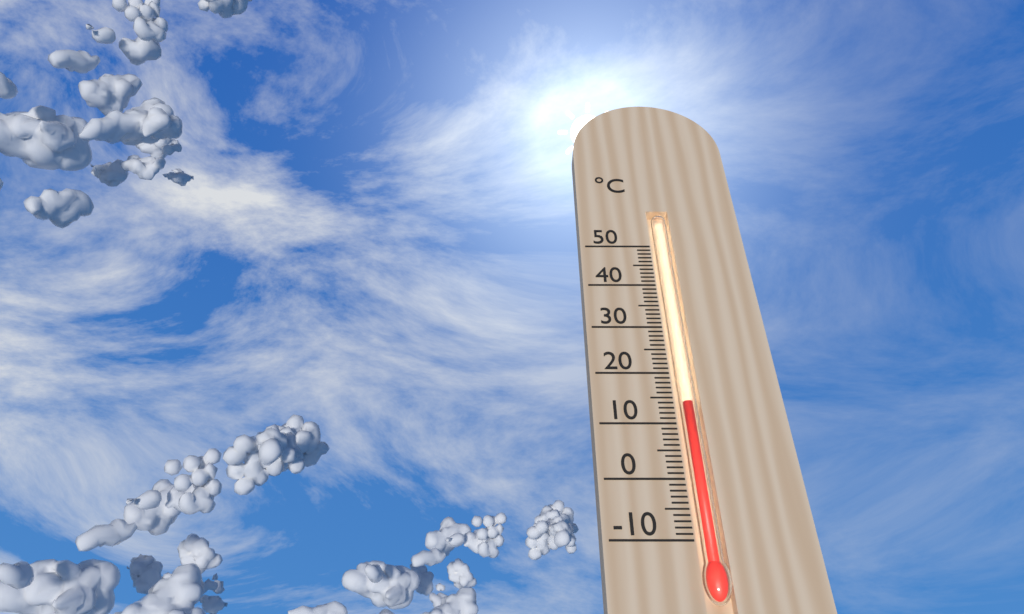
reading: 14 °C
